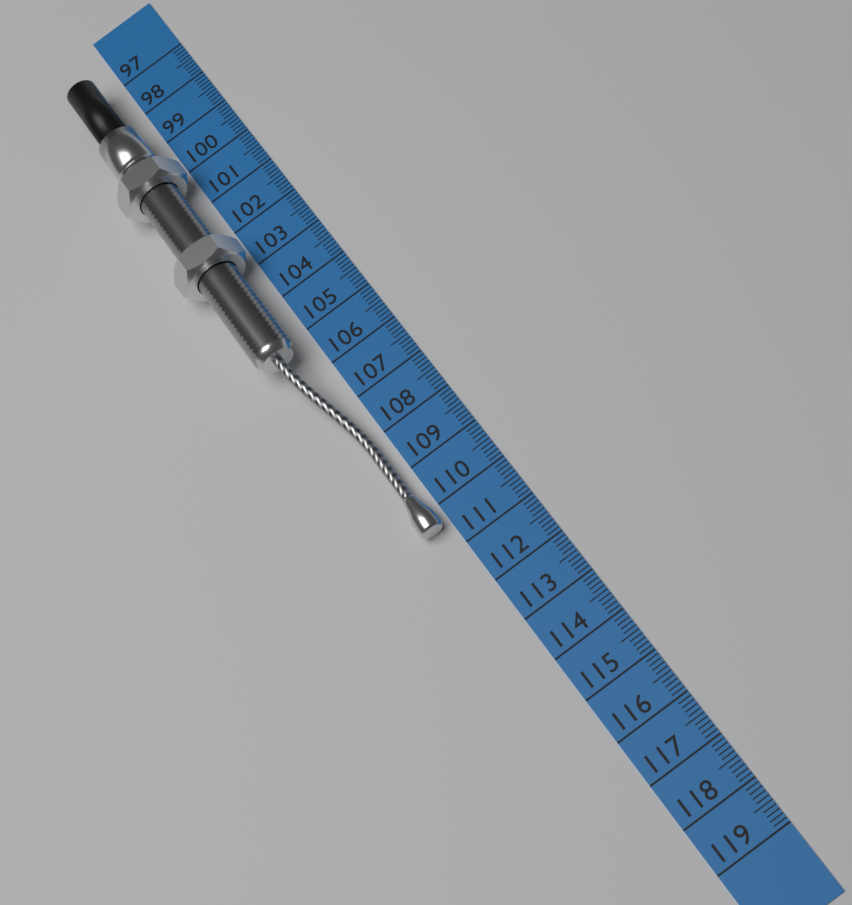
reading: 110.5 cm
